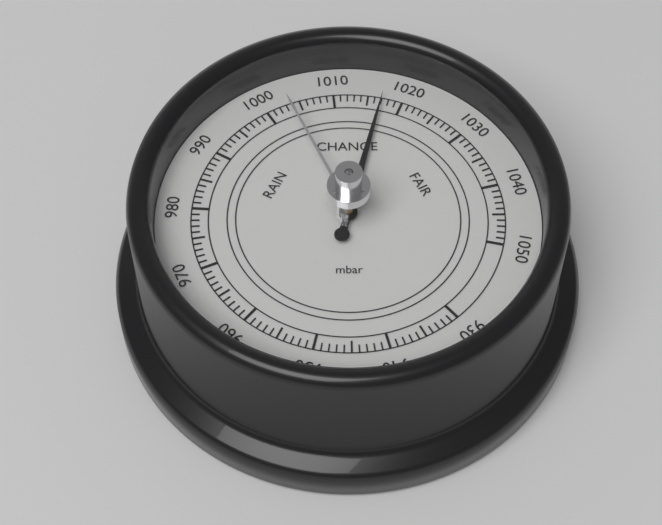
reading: 1017 mbar
